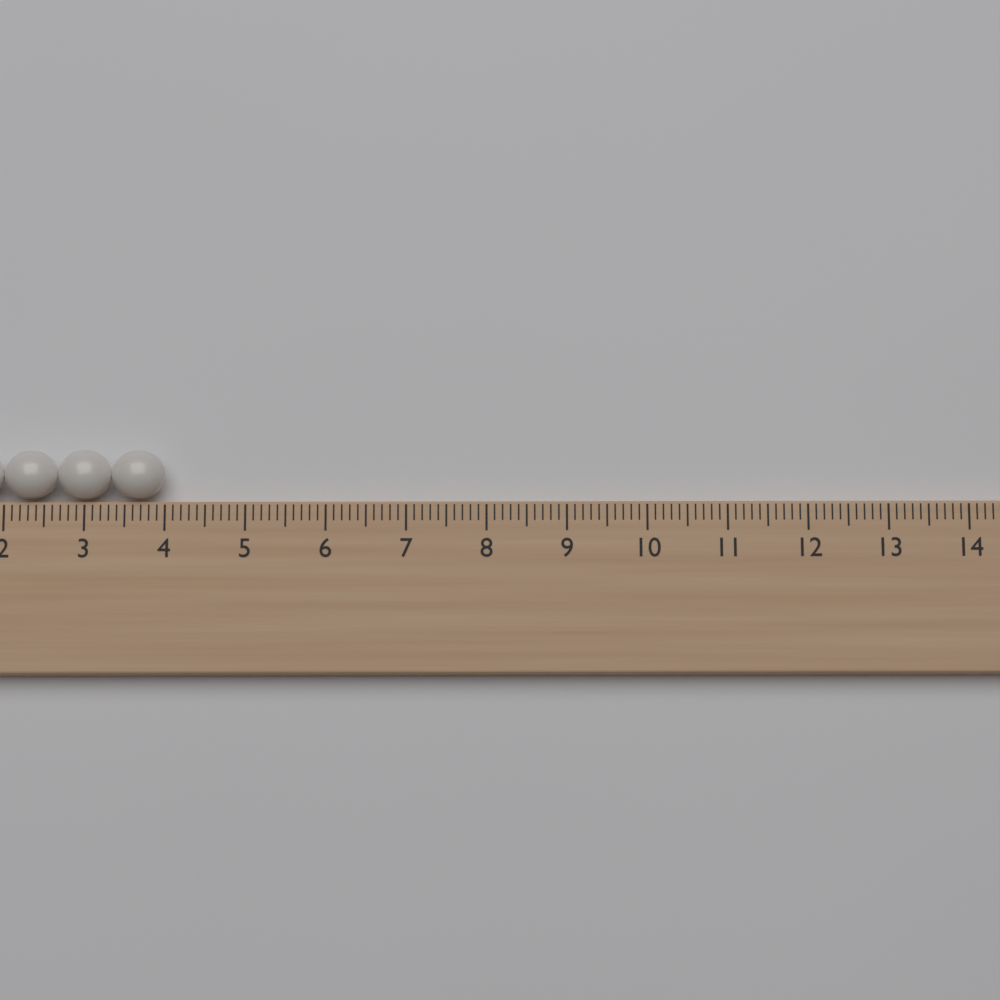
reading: 4.0 (no unit)
